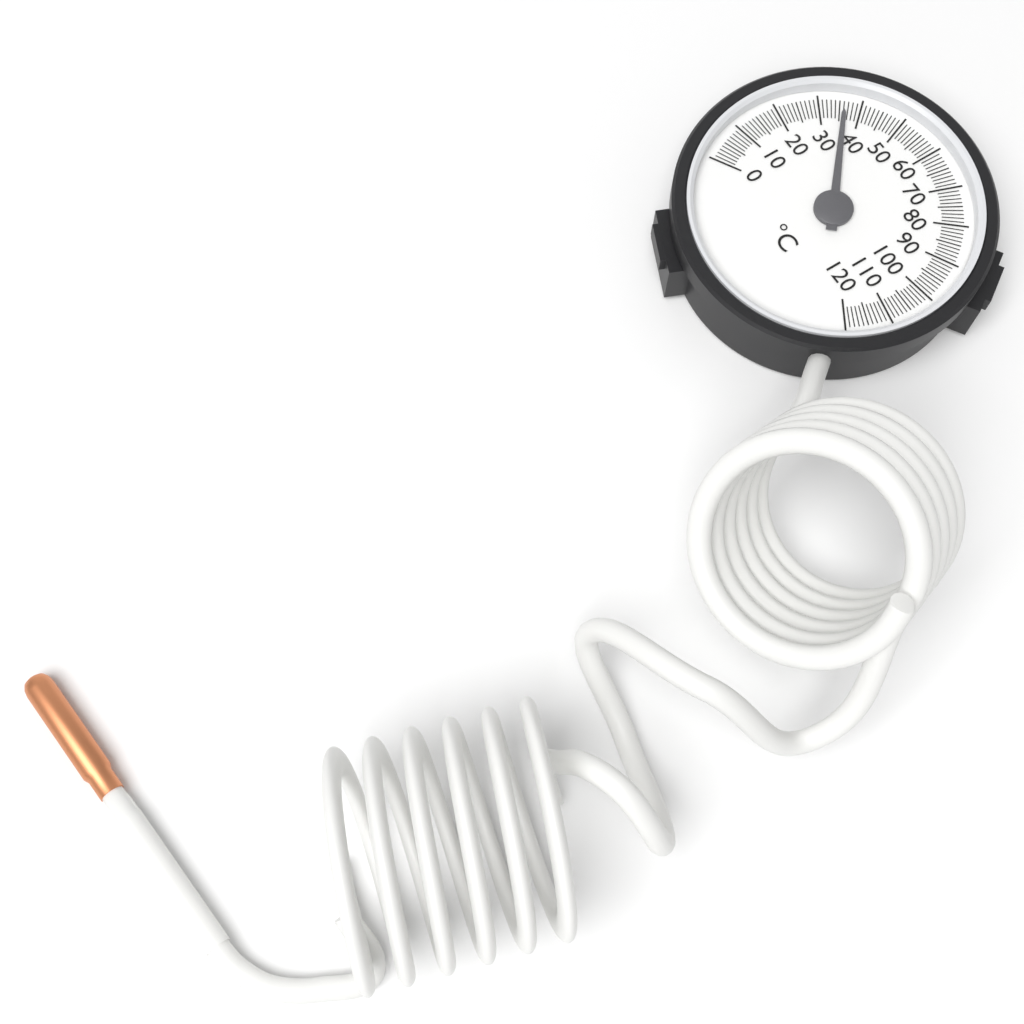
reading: 36 °C
